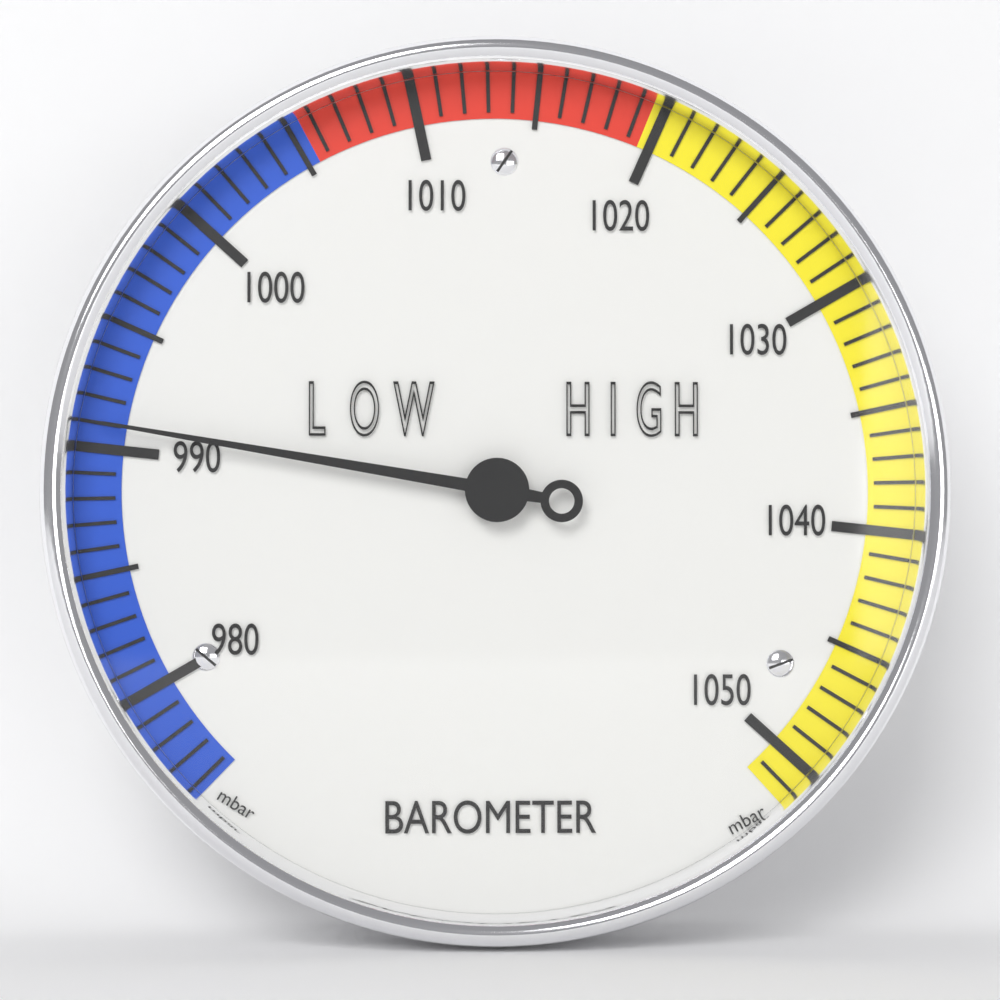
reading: 991 mbar
